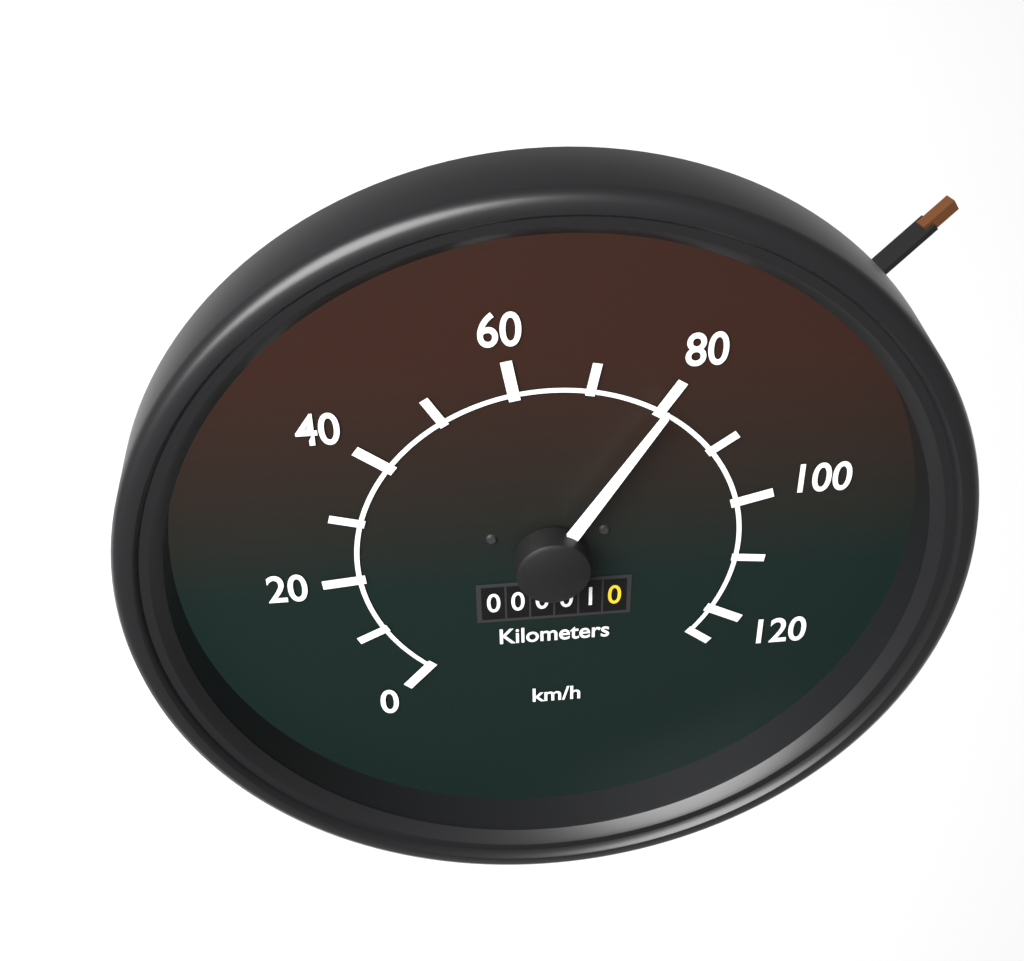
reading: 80 km/h
